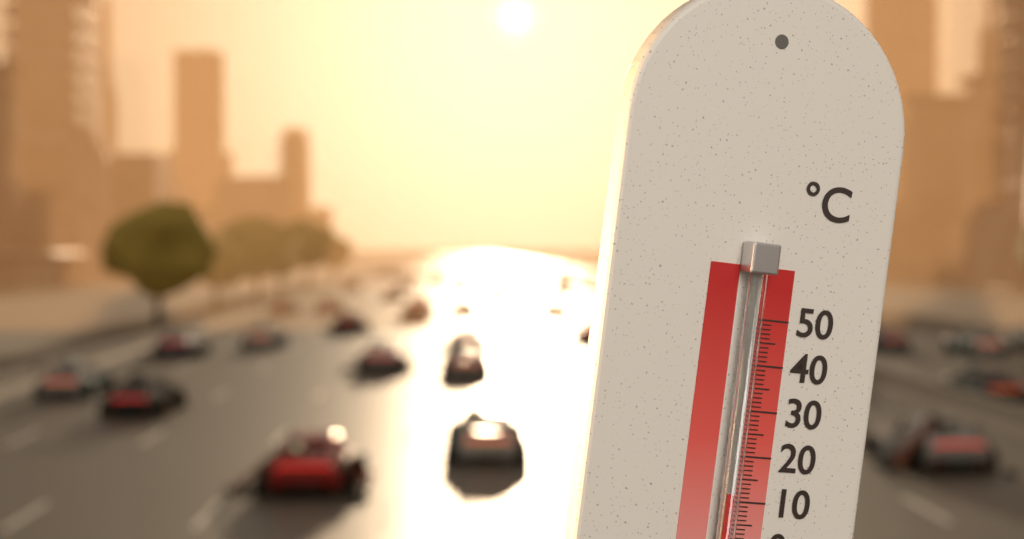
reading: 12 °C
